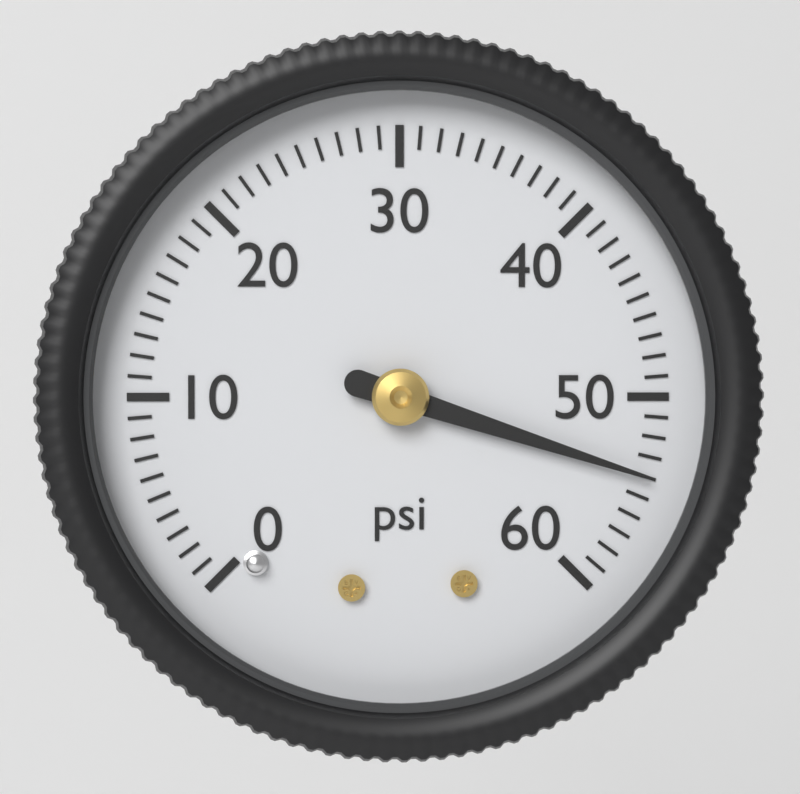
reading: 54 psi
